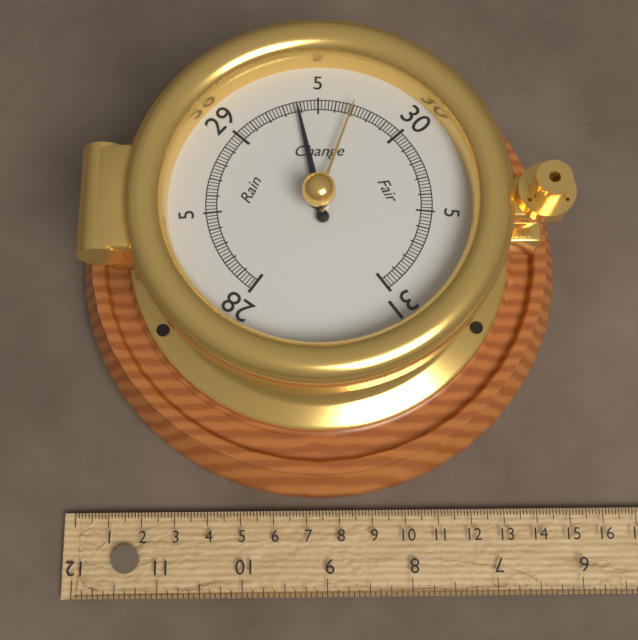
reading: 29.38 inHg
